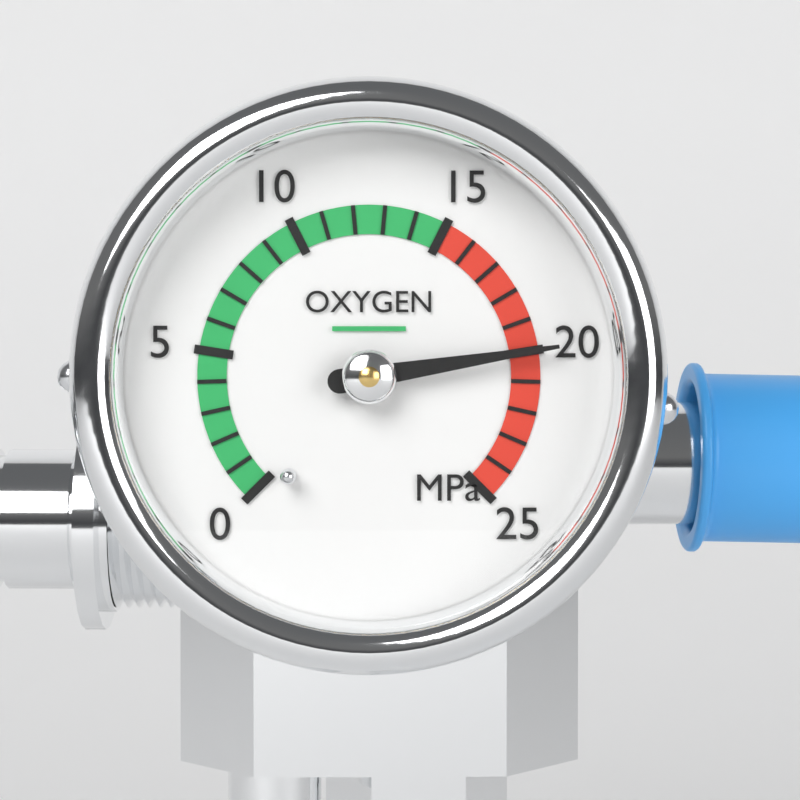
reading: 20 MPa
